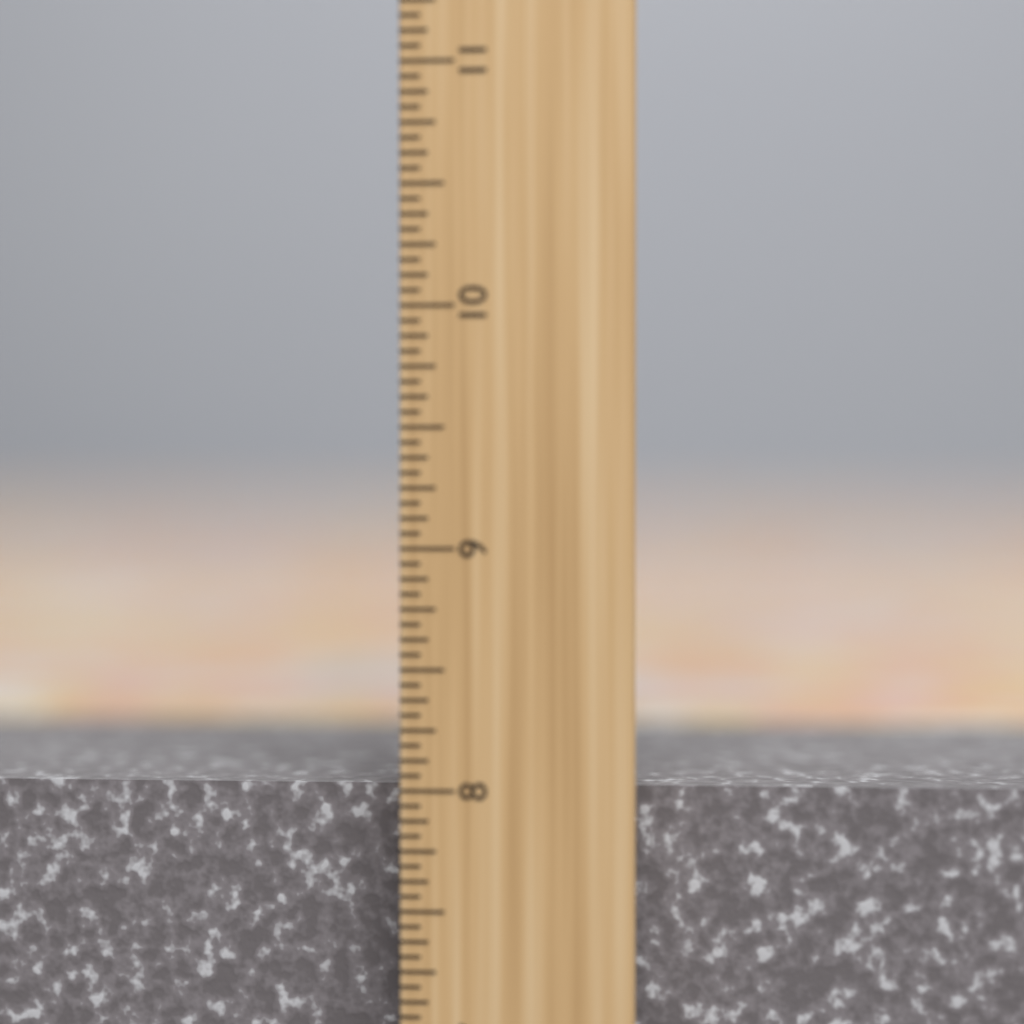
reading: 8.0000 inch
